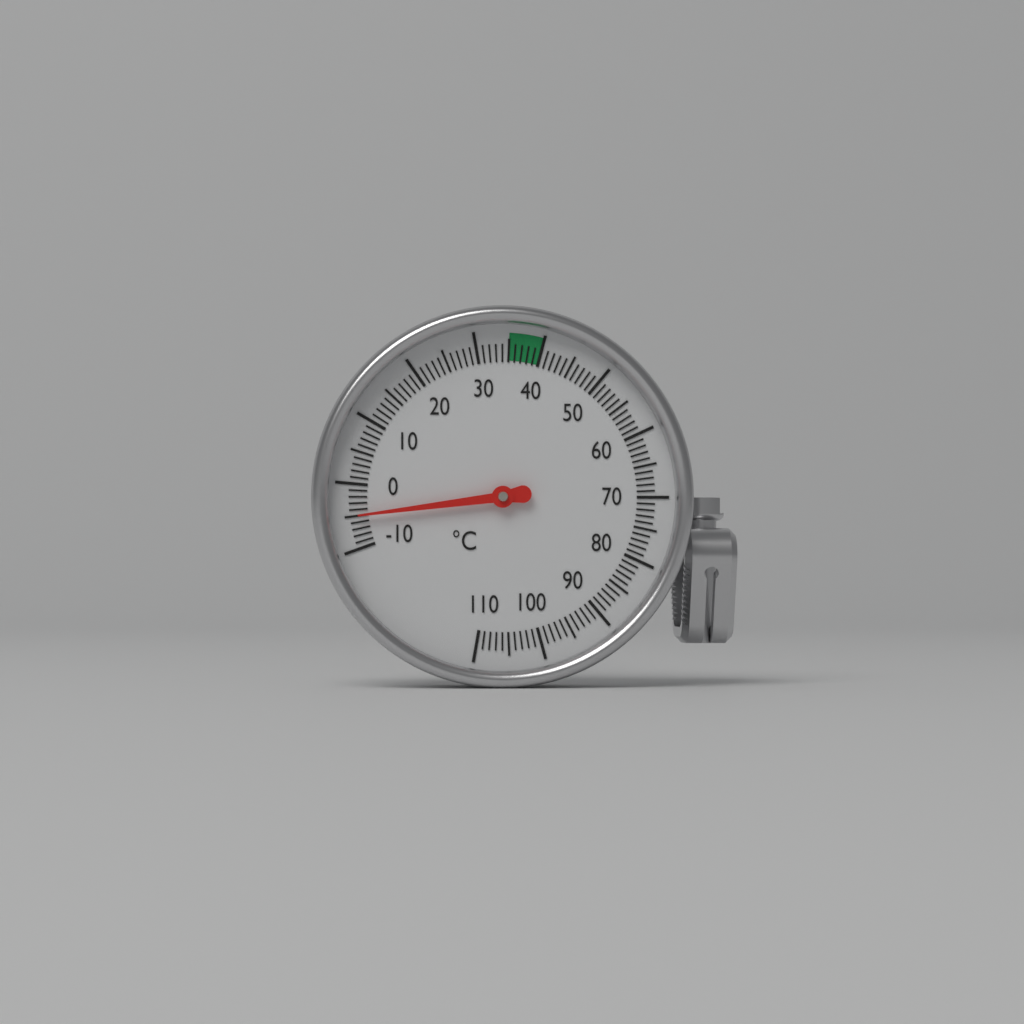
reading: -5 °C
